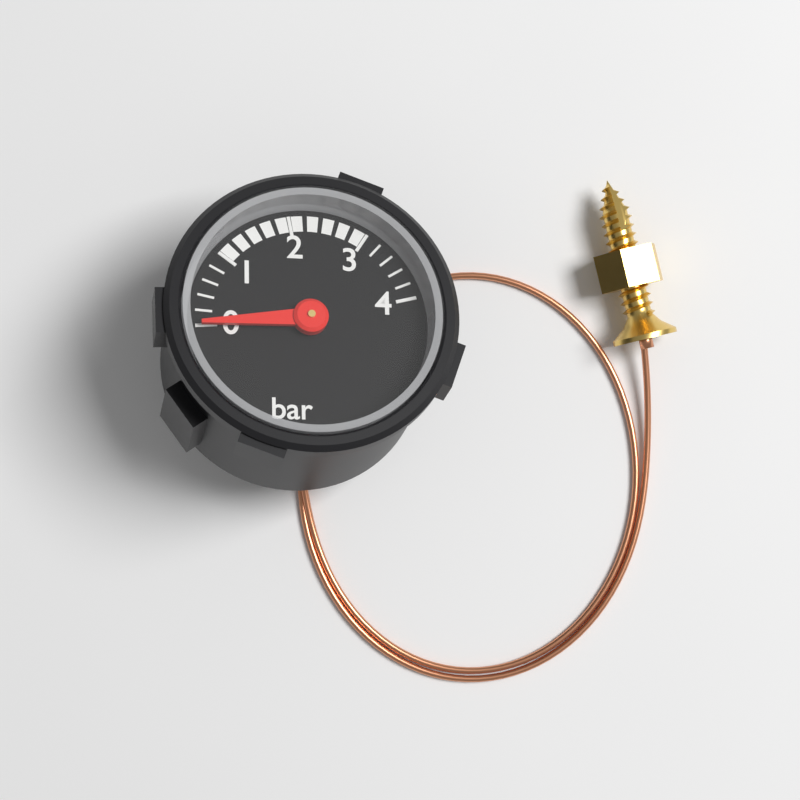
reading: 0.0 bar
